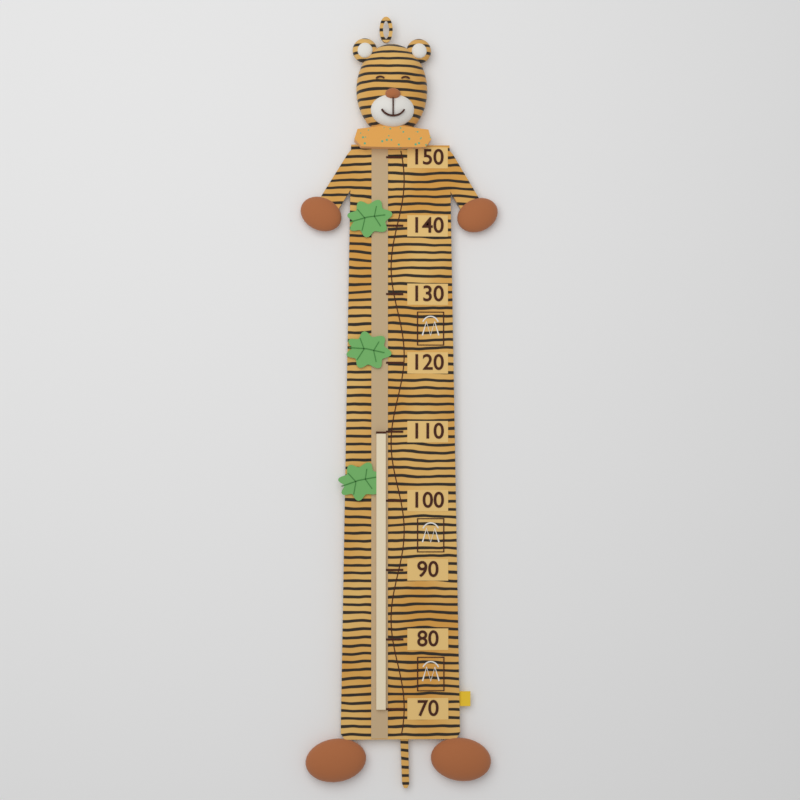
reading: 110 (no unit)
